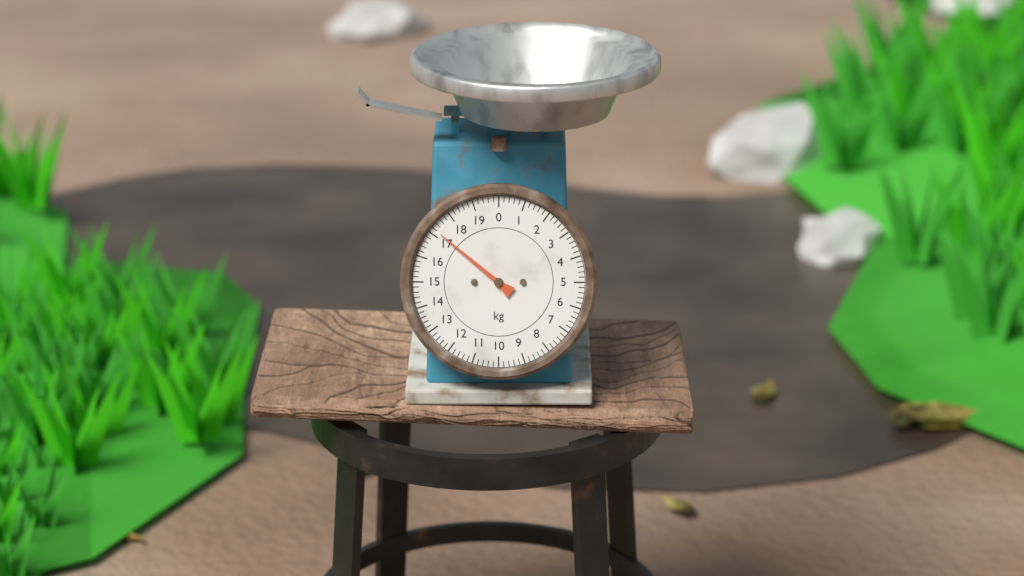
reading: 17.2 kg
